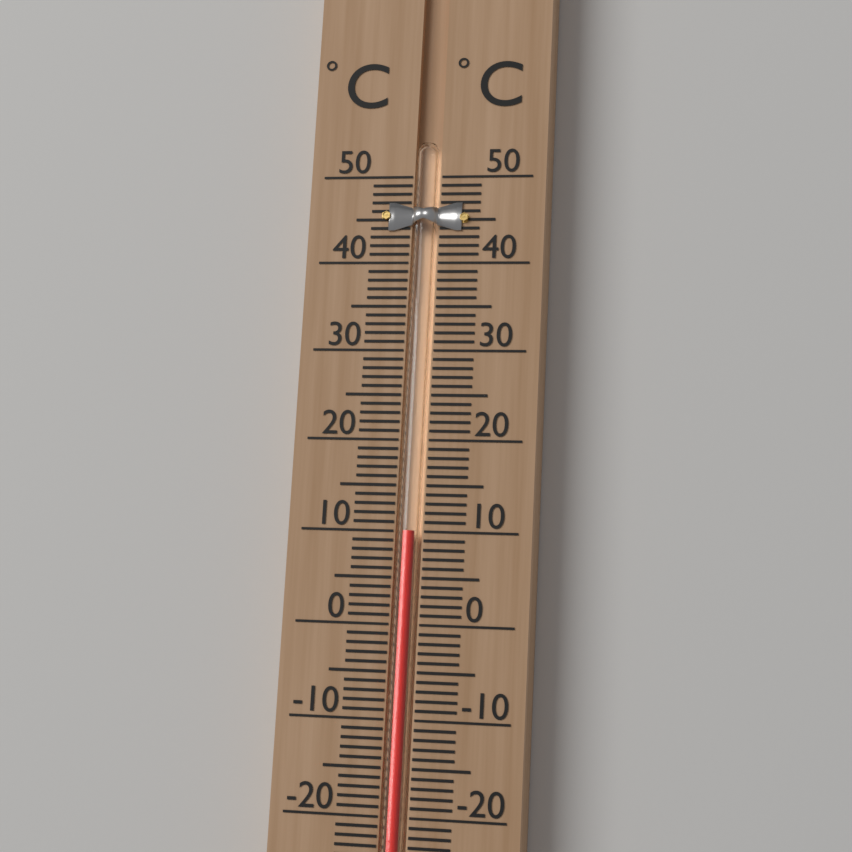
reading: 10 °C
